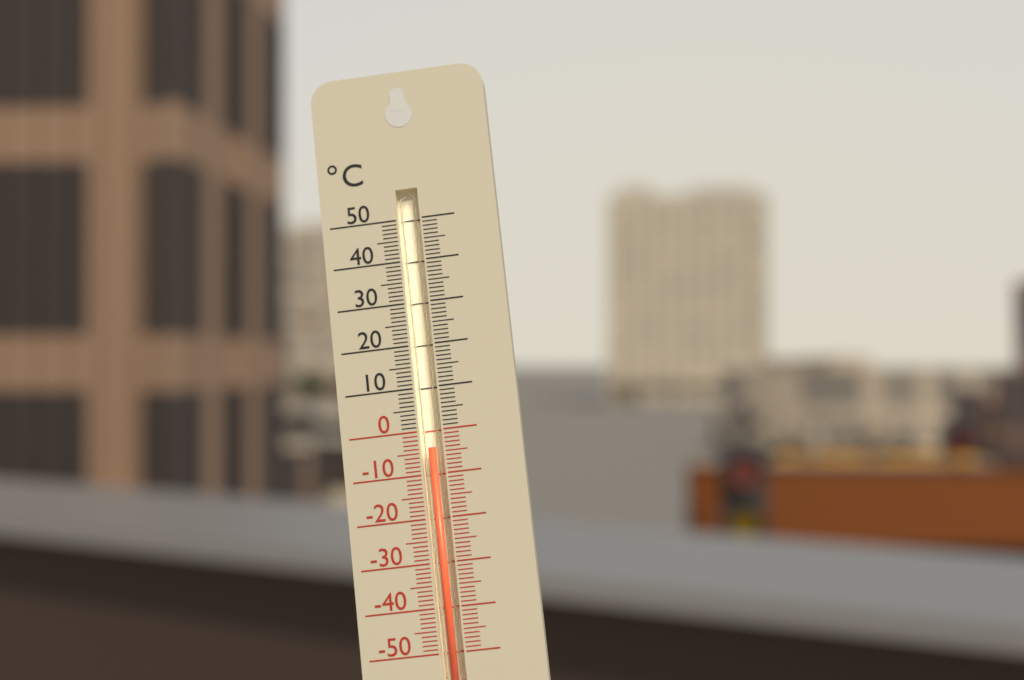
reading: -4 °C
